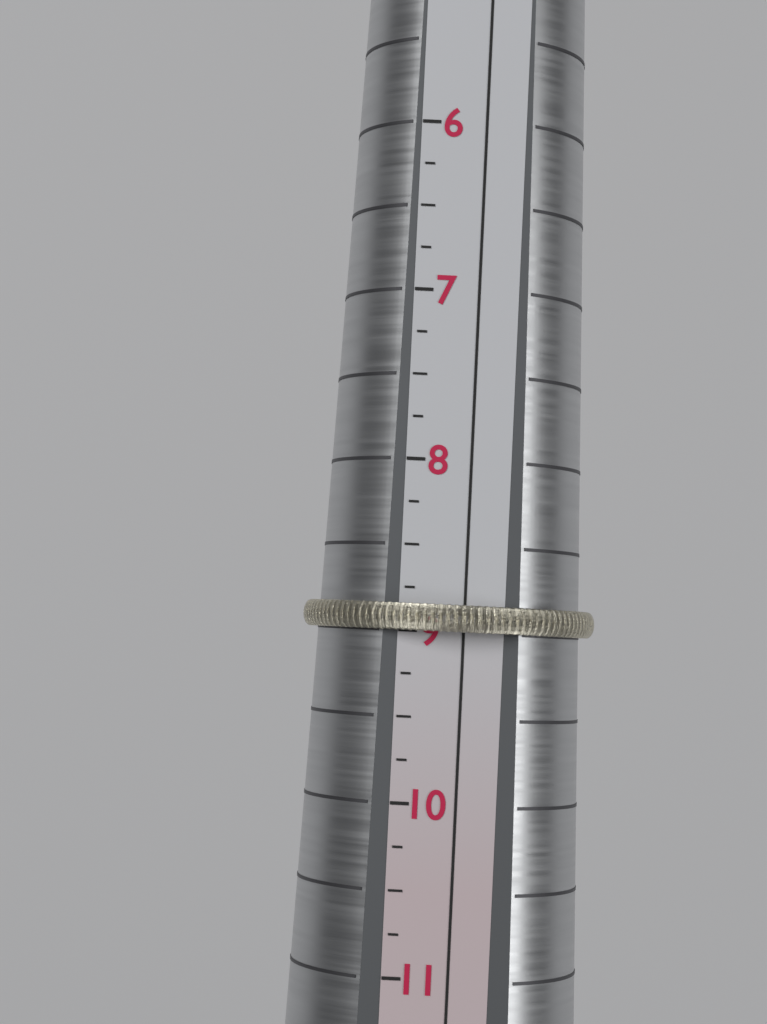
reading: 9.00 (no unit)
